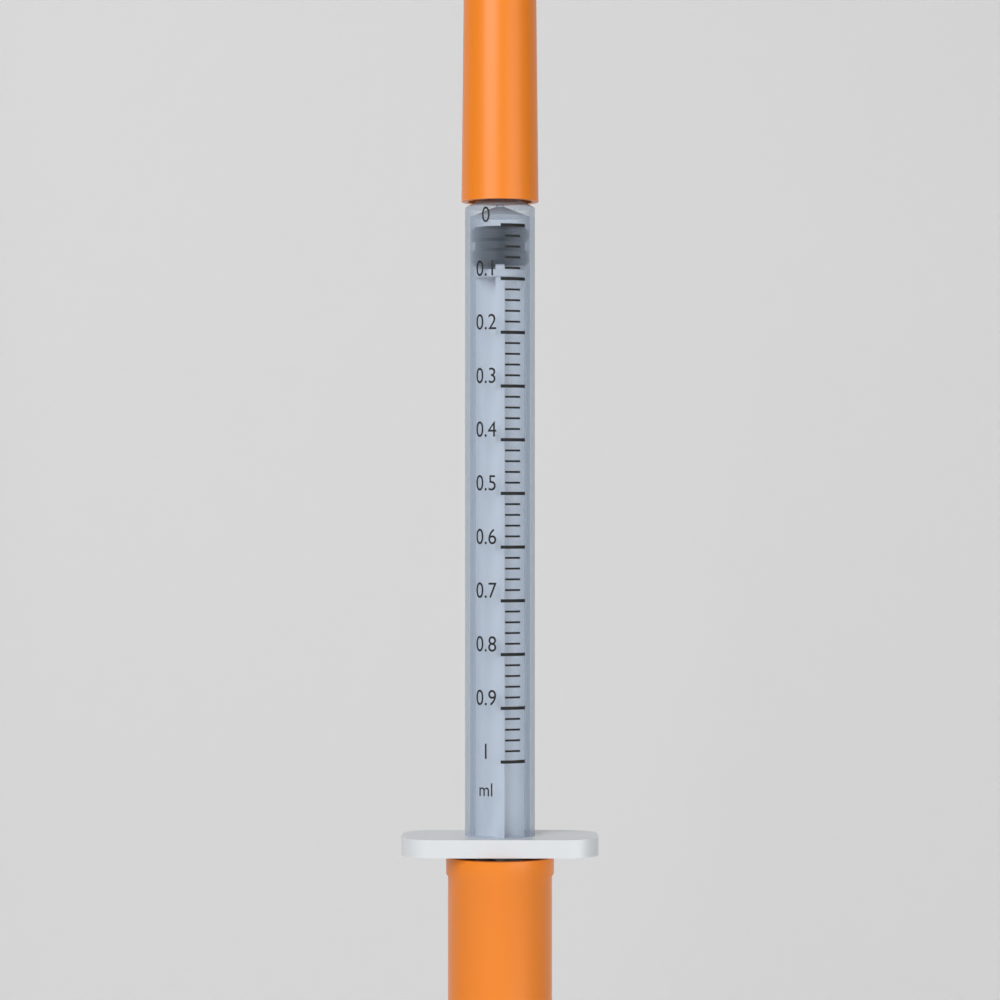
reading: 0.00 ml
